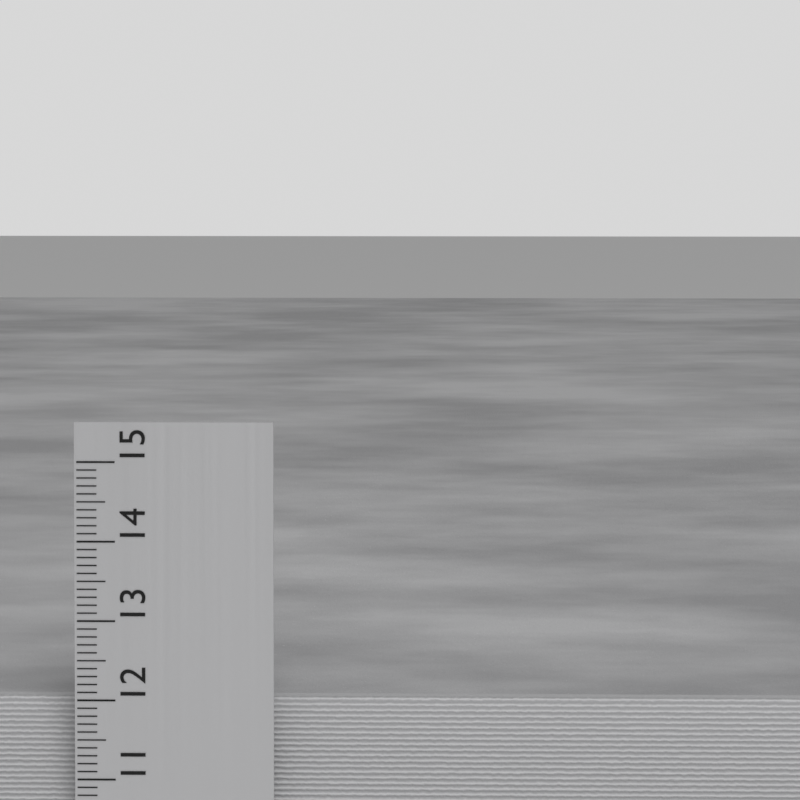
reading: 12.0 cm
